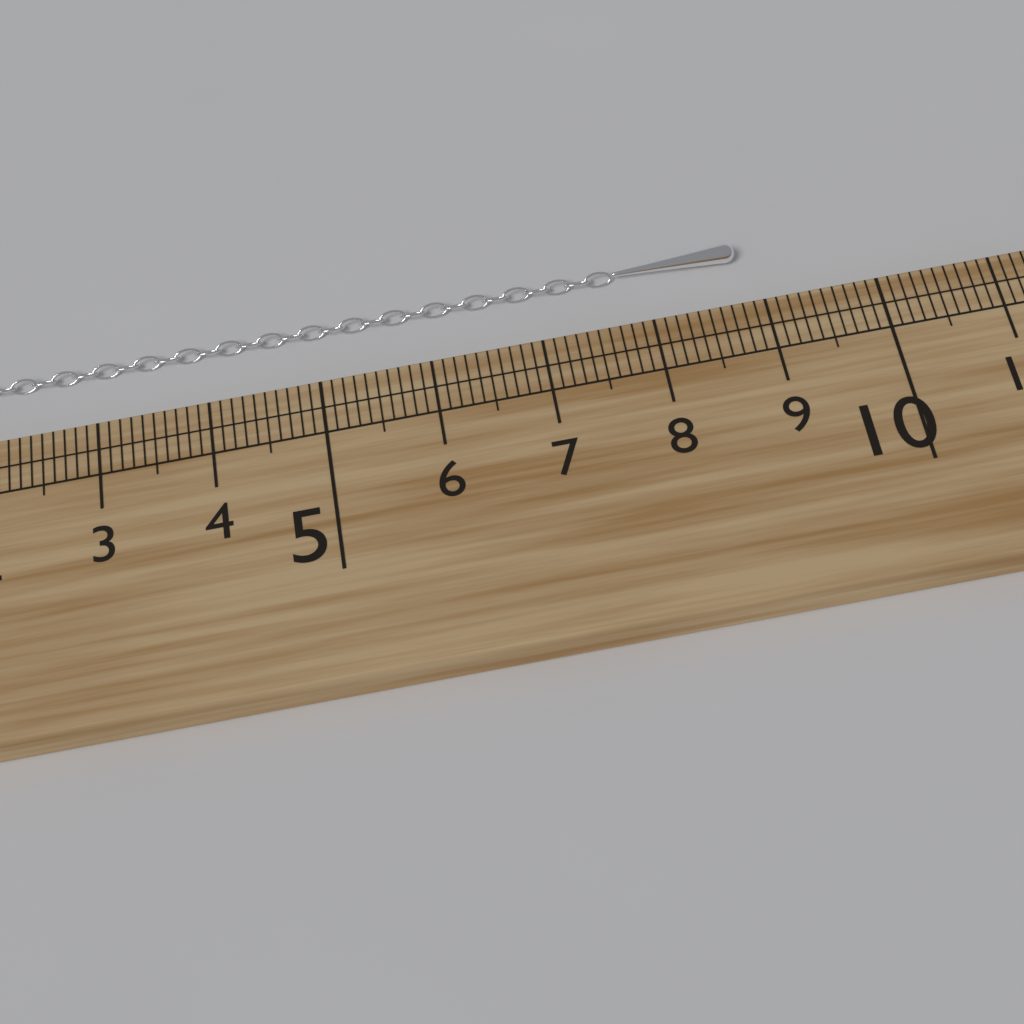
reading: 8.9 cm
